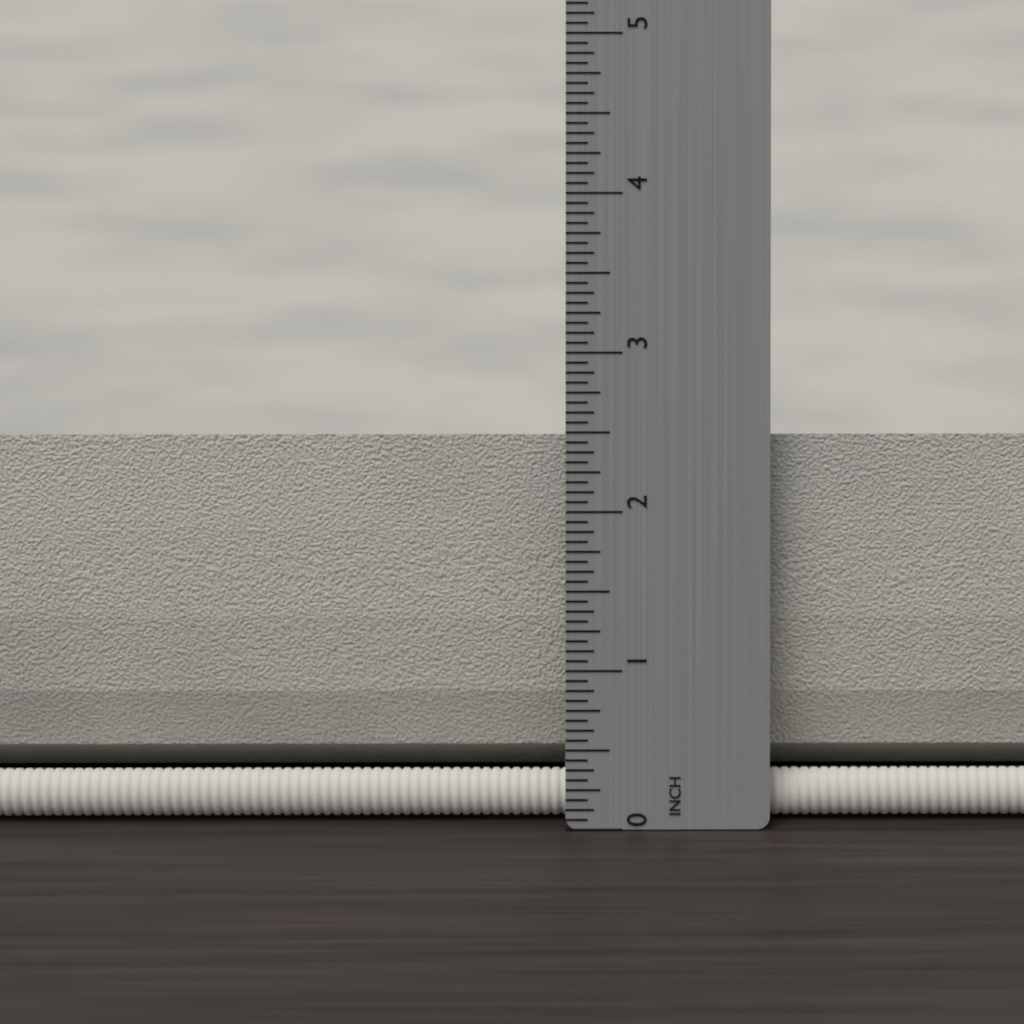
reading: 2.4375 in
